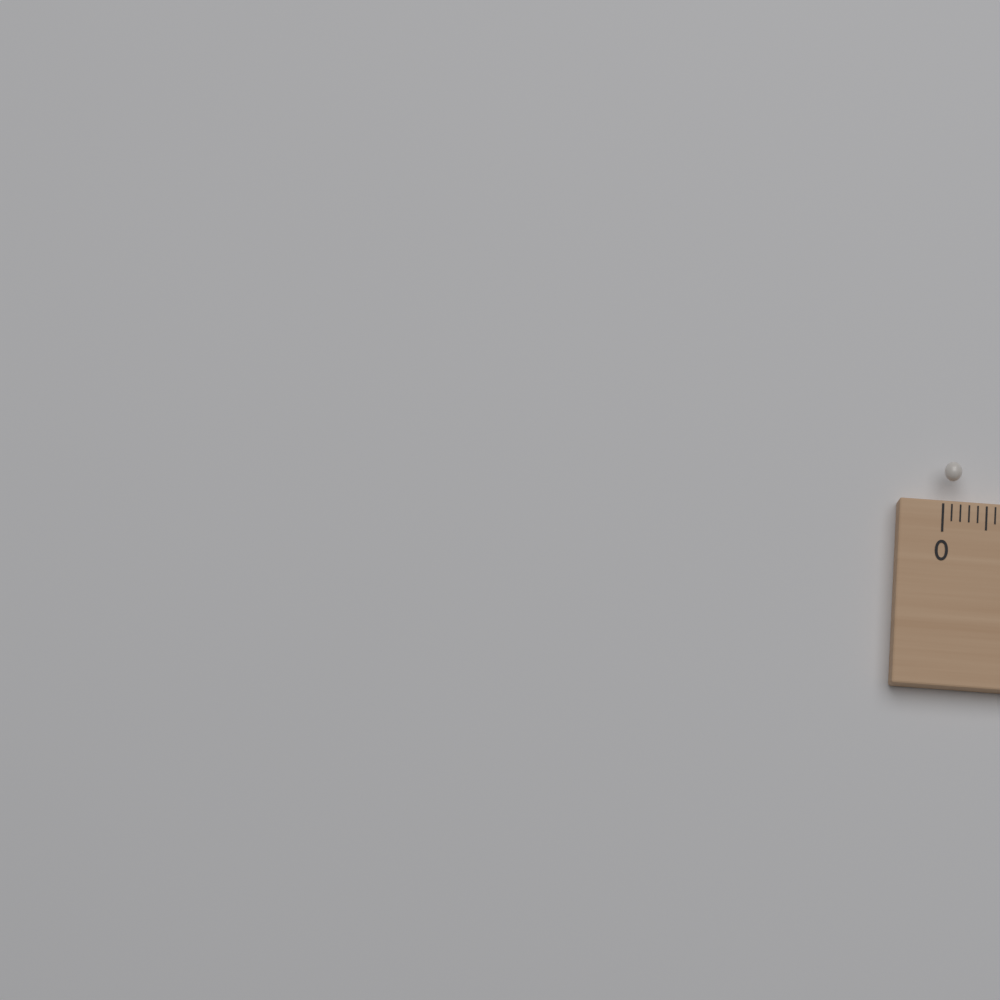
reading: 0.2 (no unit)
